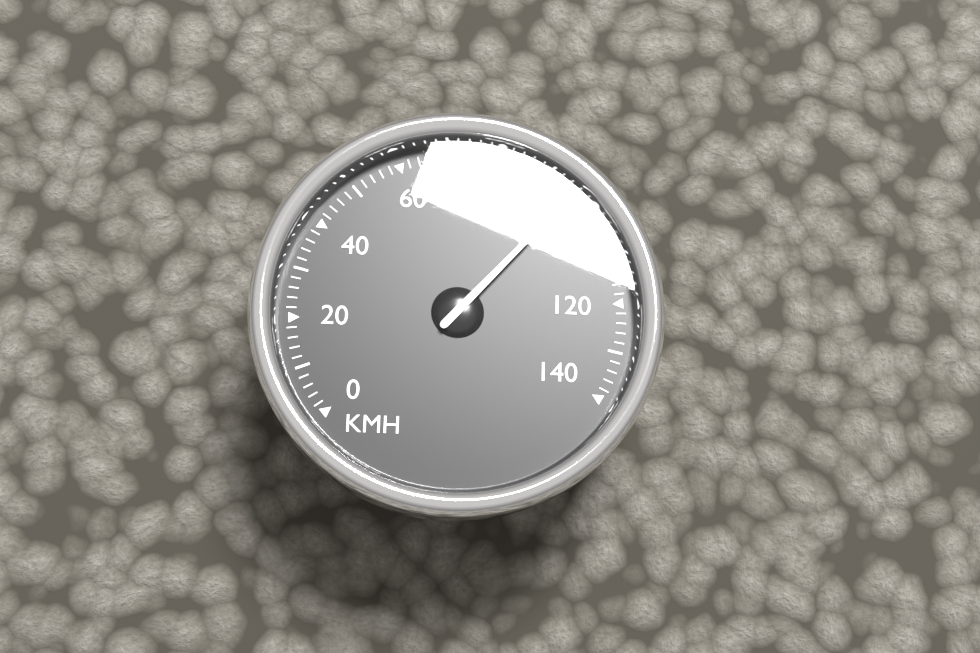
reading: 96 km/h
